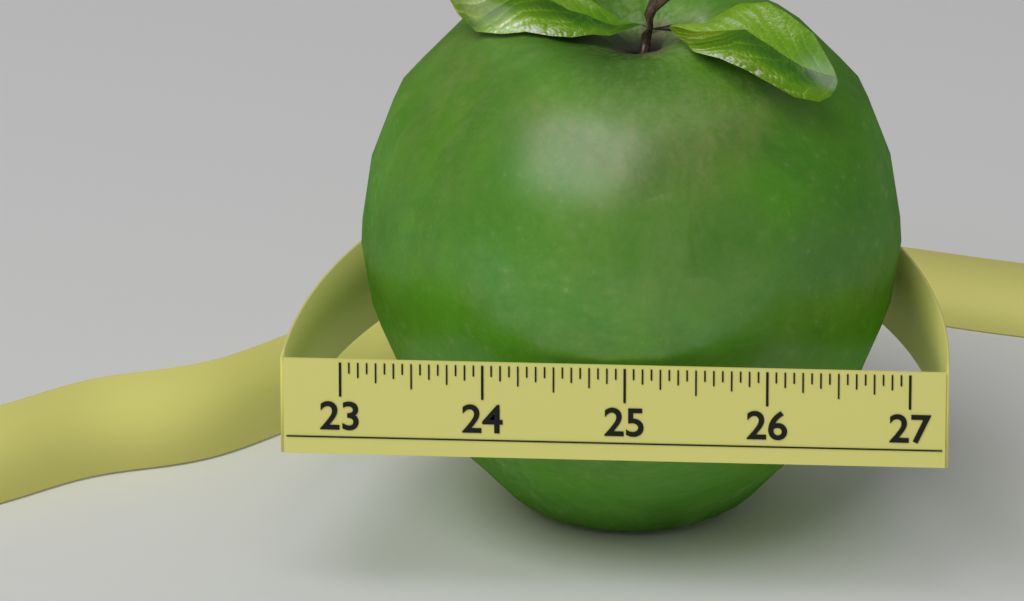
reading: 26.8750 (no unit)
